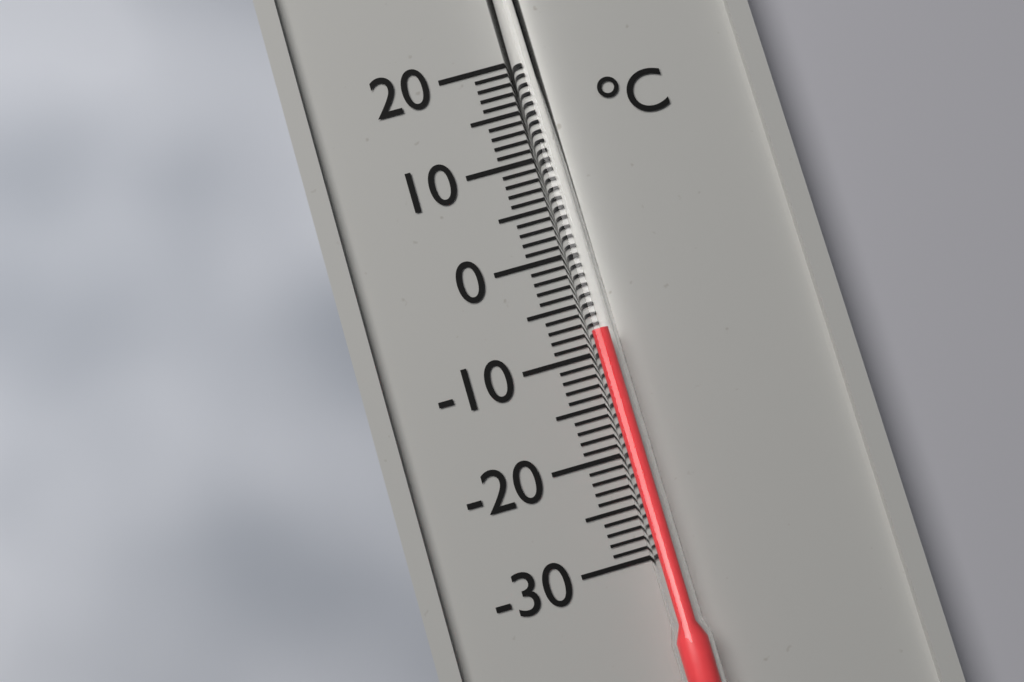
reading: -8 °C
